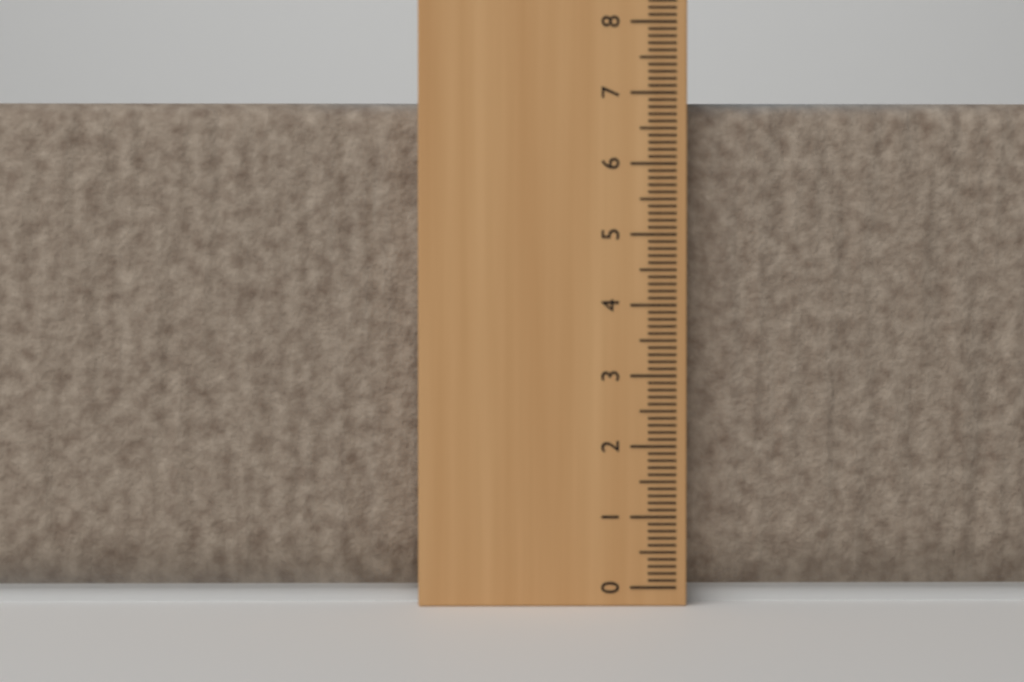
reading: 6.9 cm
